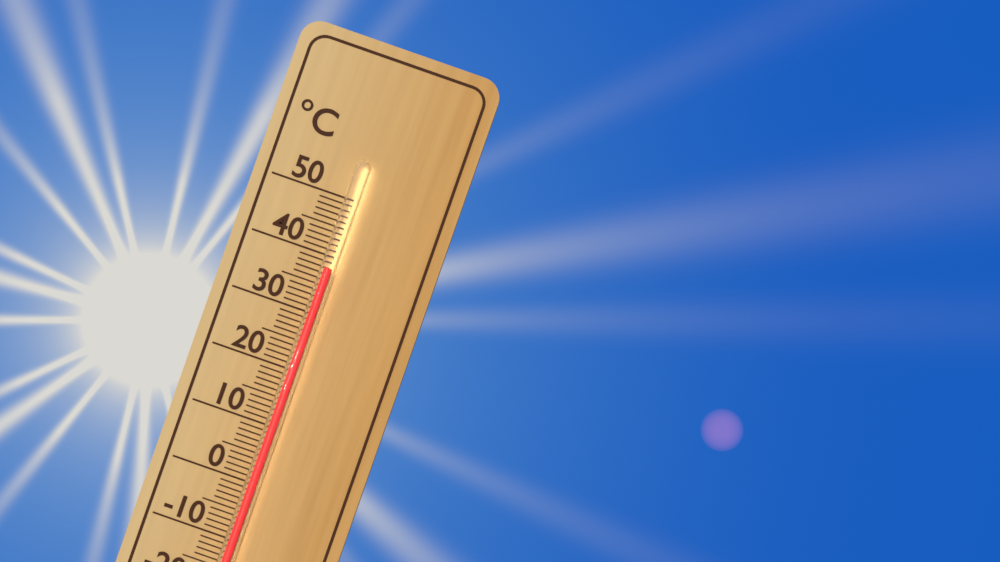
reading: 38 °C
